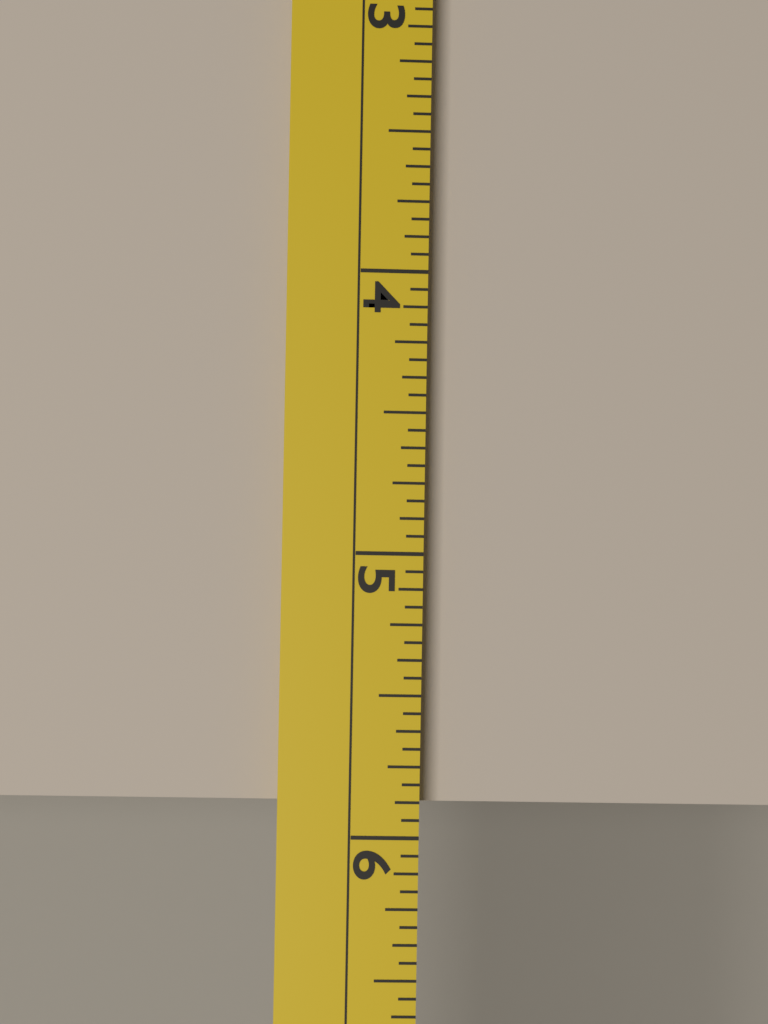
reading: 5.8750 (no unit)
